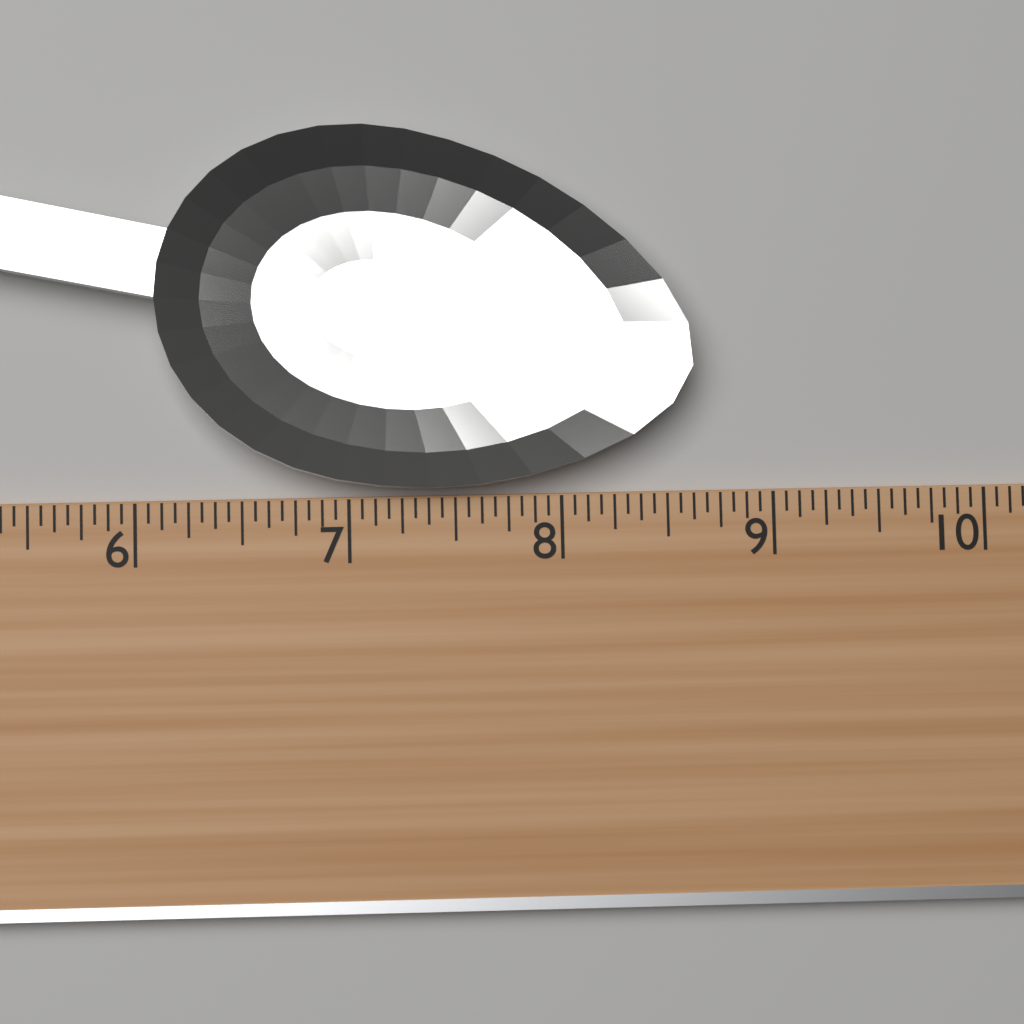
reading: 8.6250 (no unit)
